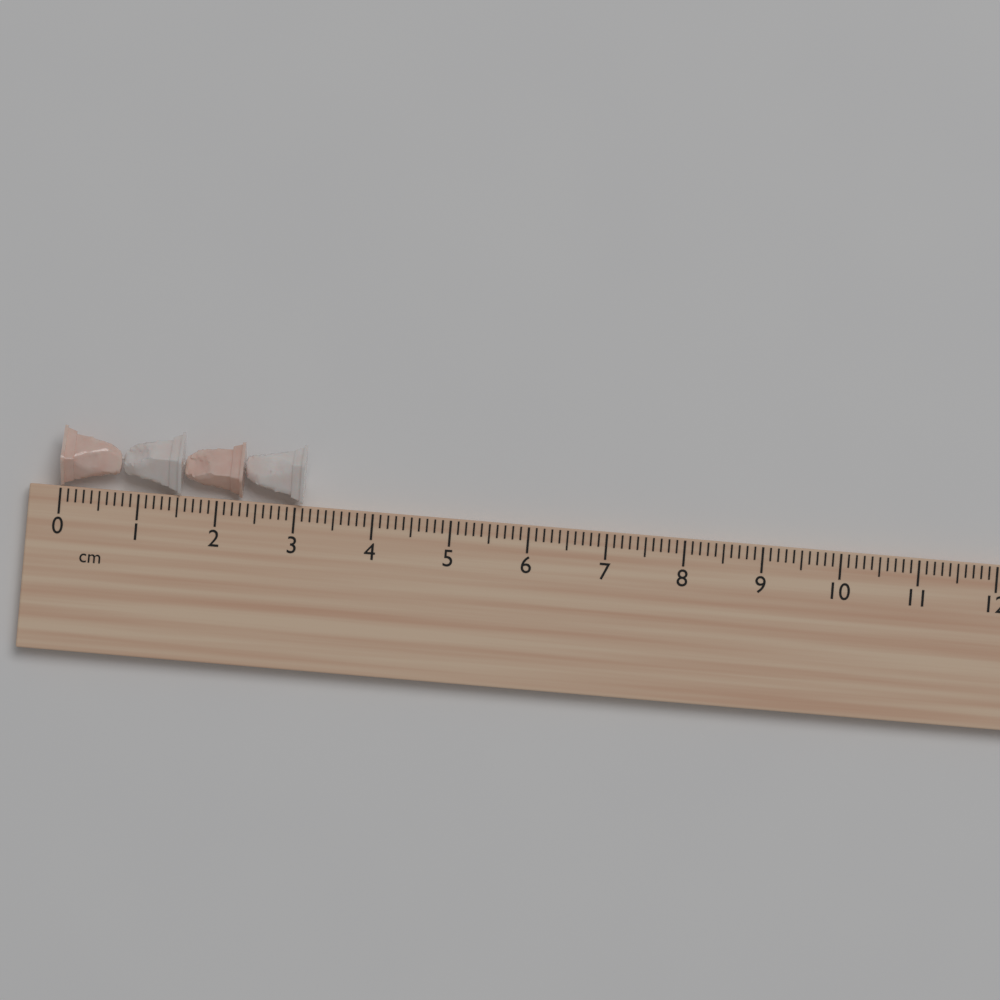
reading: 3.1 cm
